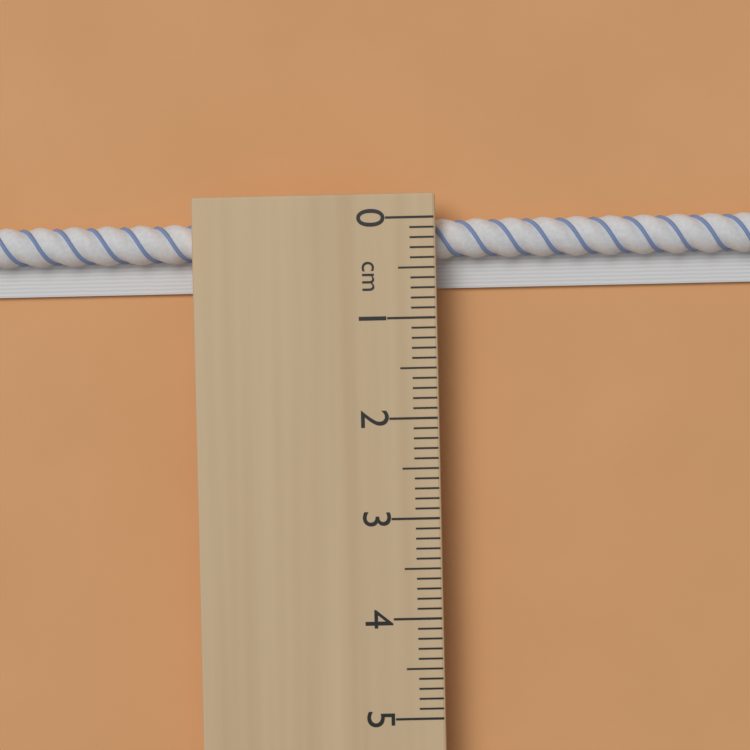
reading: 0.7 cm
